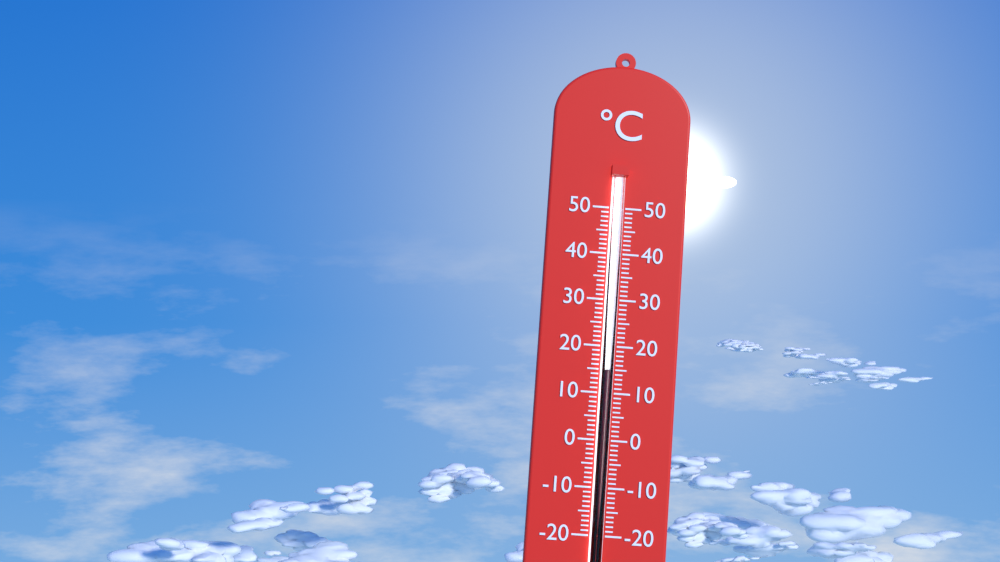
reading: 15 °C
